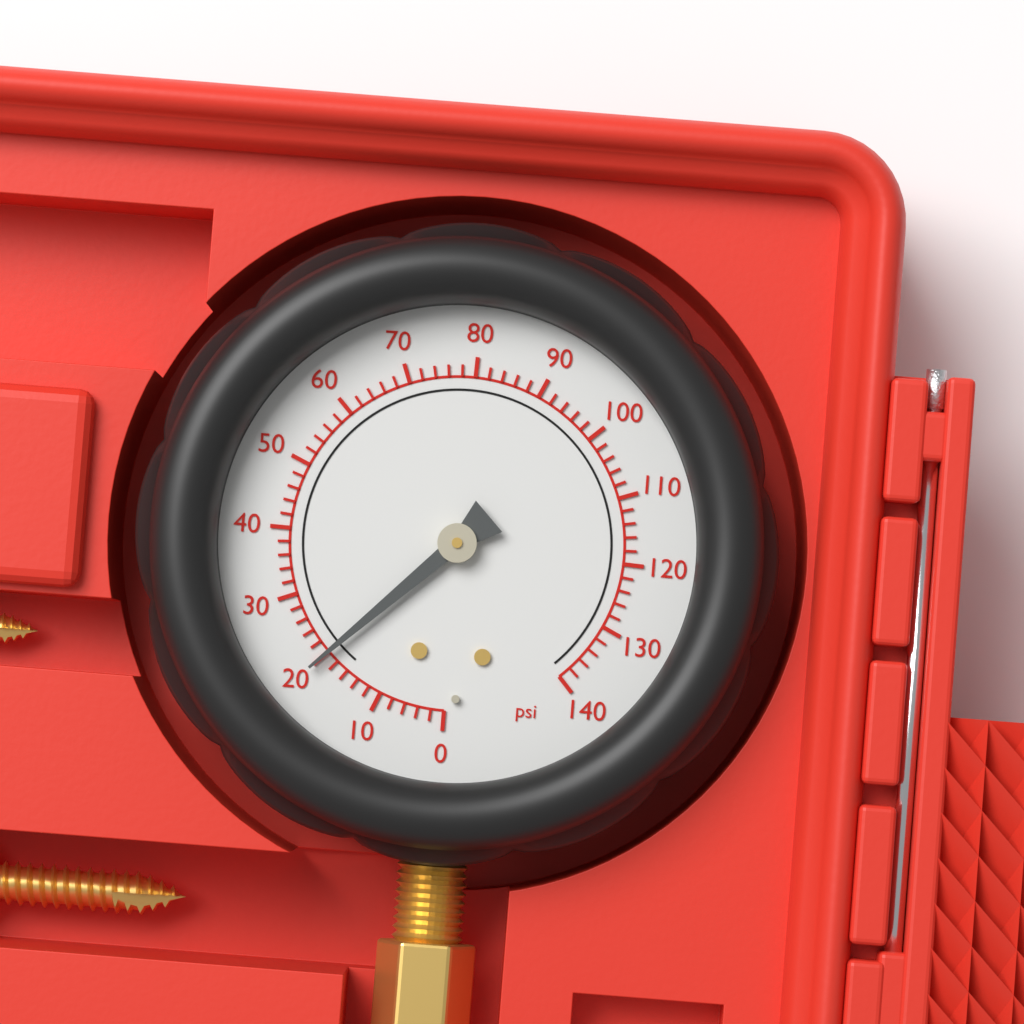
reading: 20 psi
